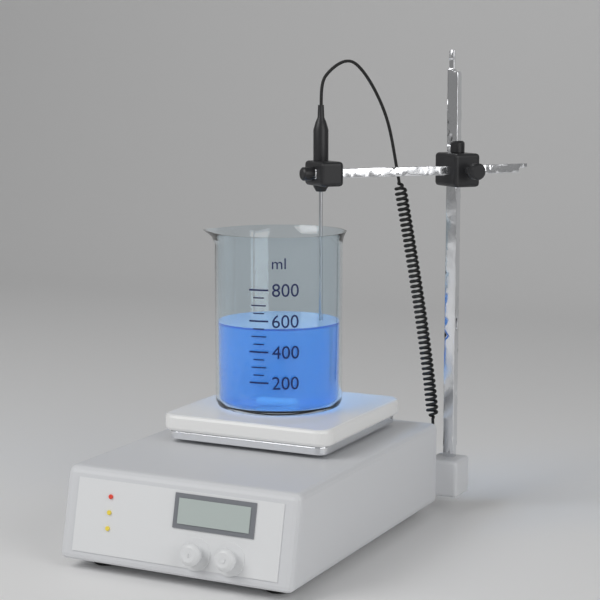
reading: 550 ml
